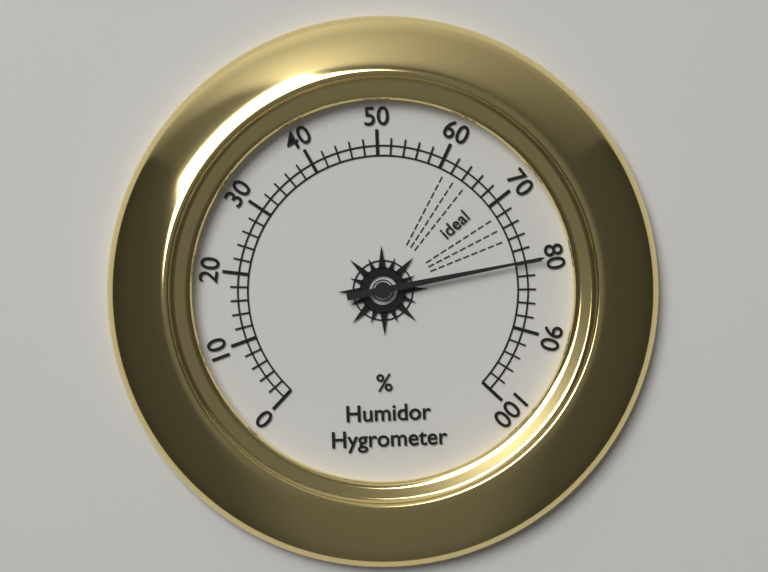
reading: 80 %
